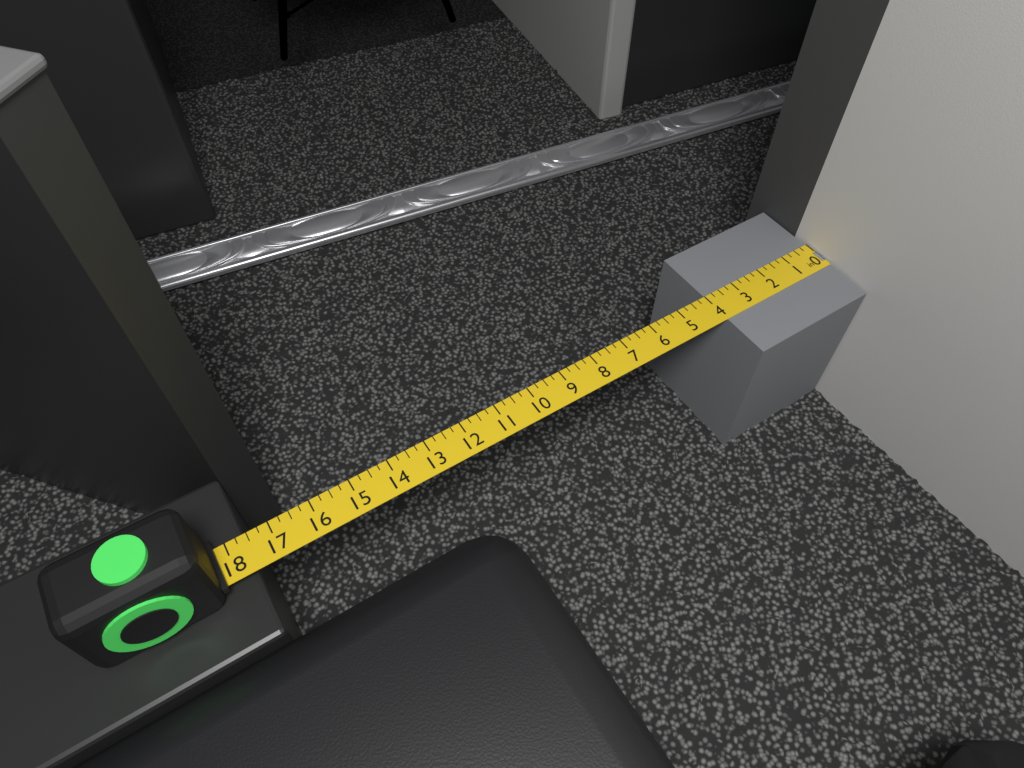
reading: 4.00 in
